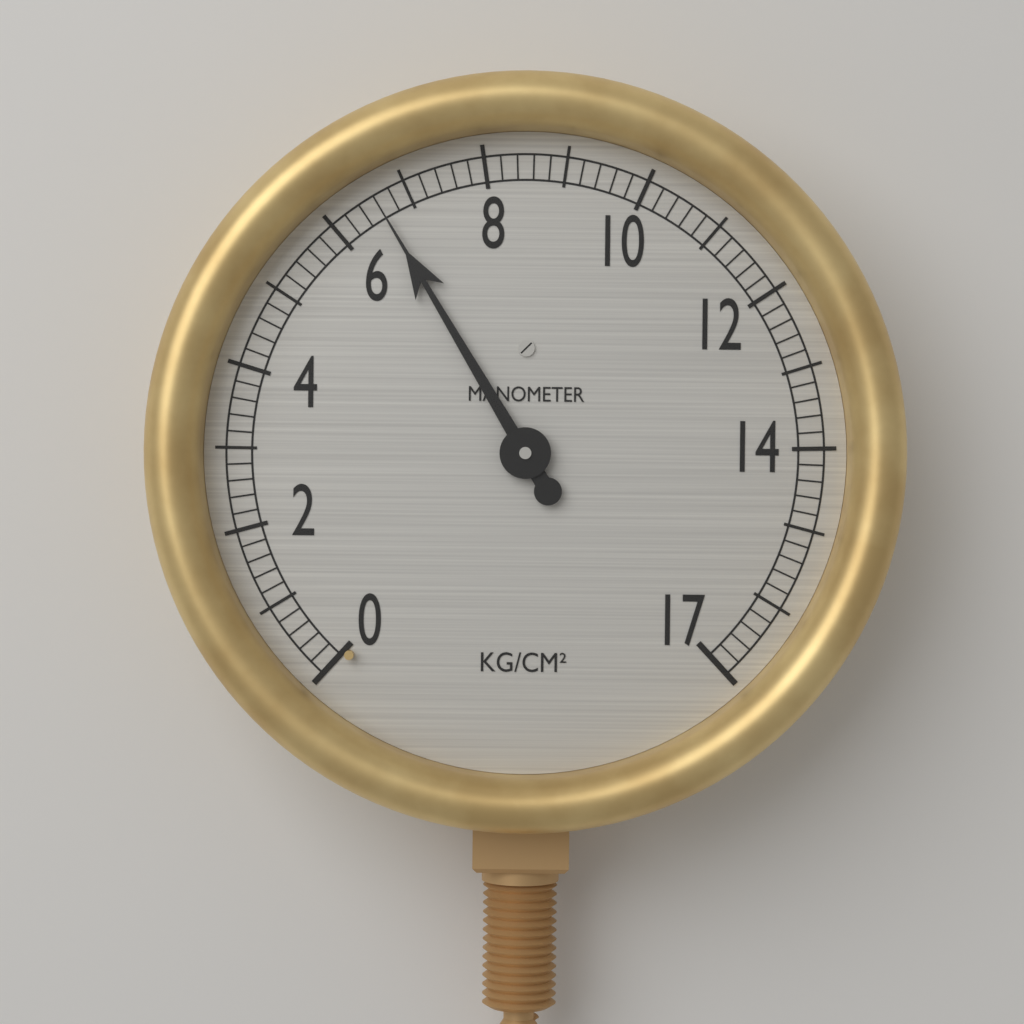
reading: 6.6 kg/cm²
